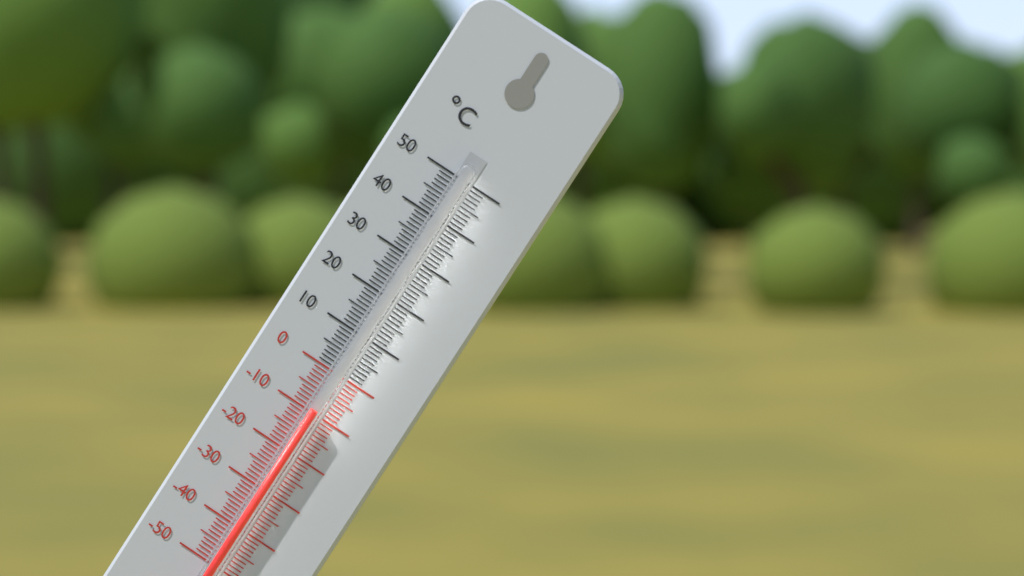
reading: -9 °C
